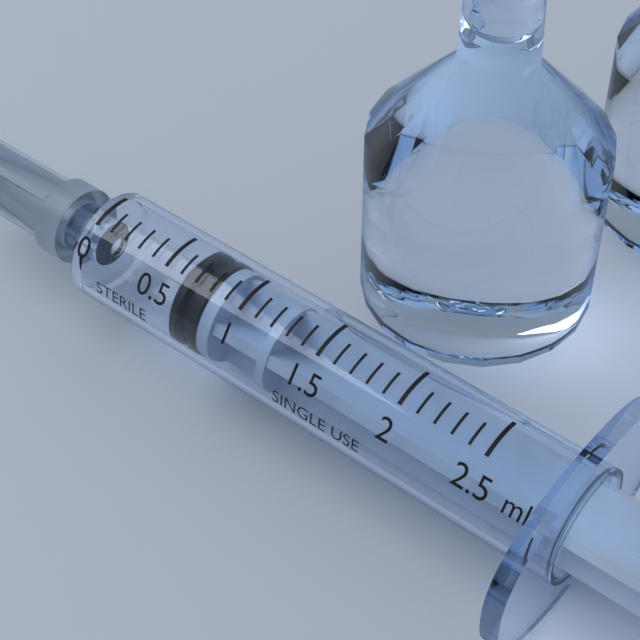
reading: 0.6 ml
